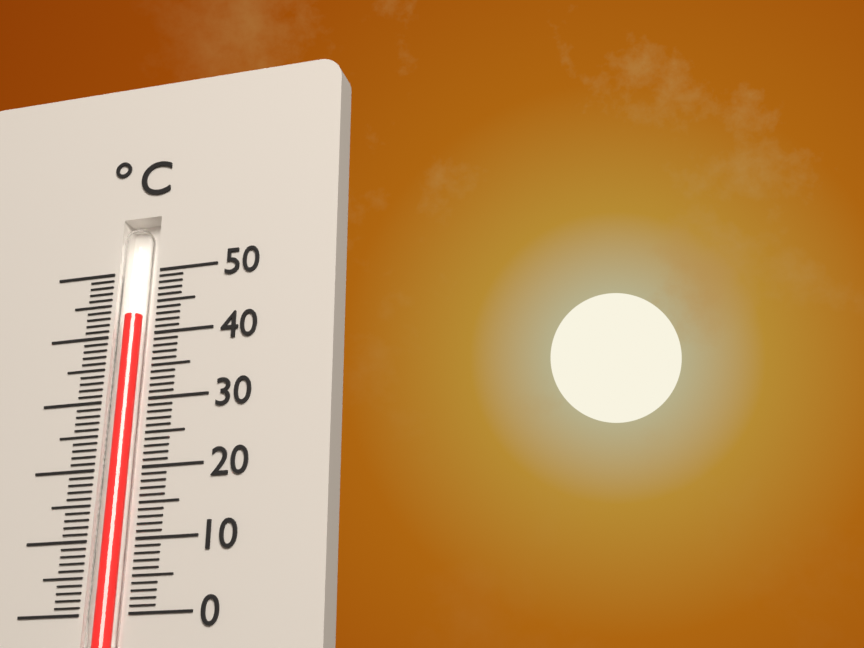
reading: 43 °C
